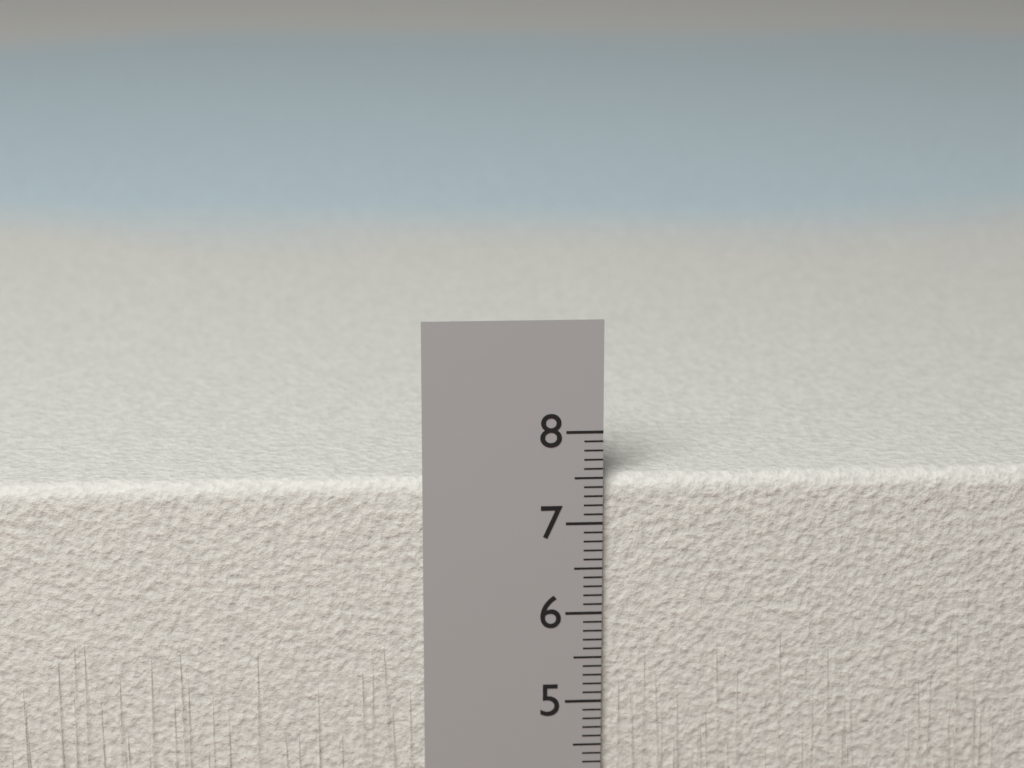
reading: 7.5 cm
